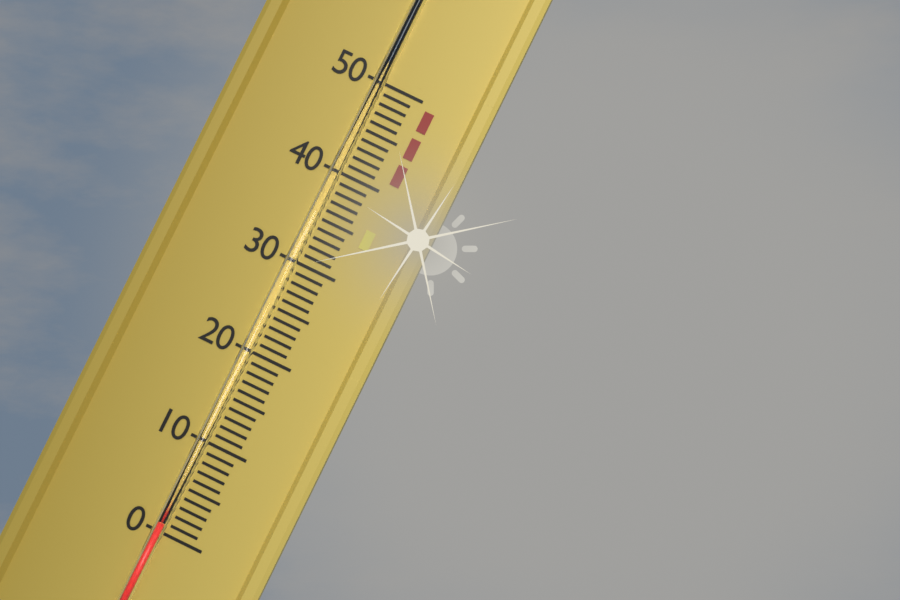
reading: 1 (no unit)
